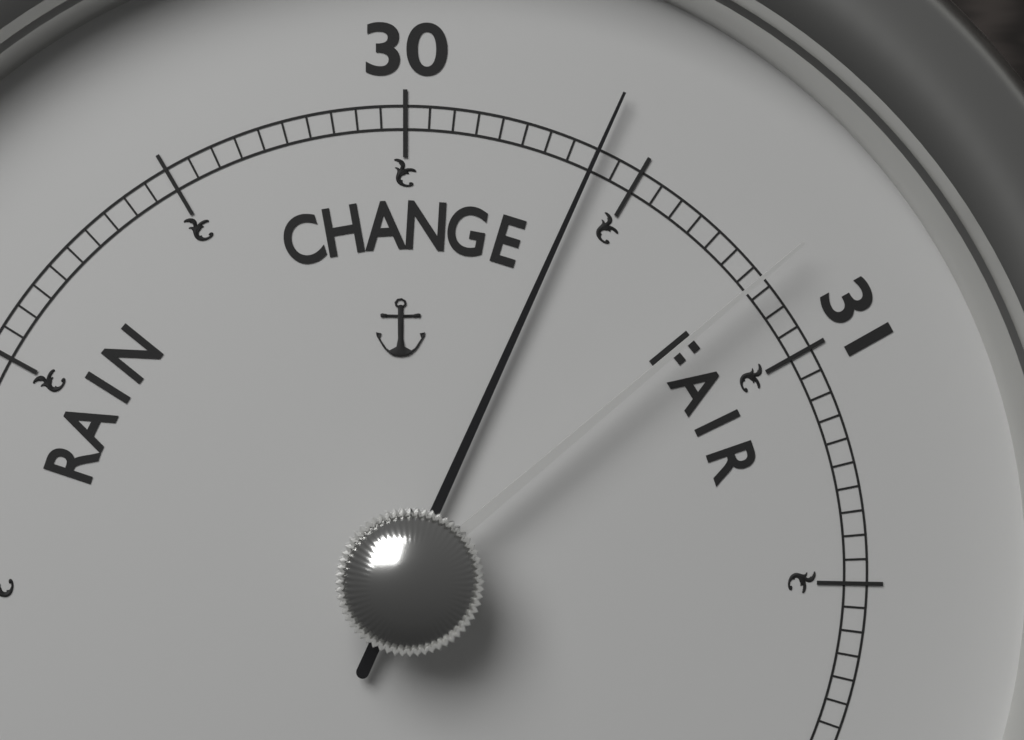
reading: 30.40 (no unit)
